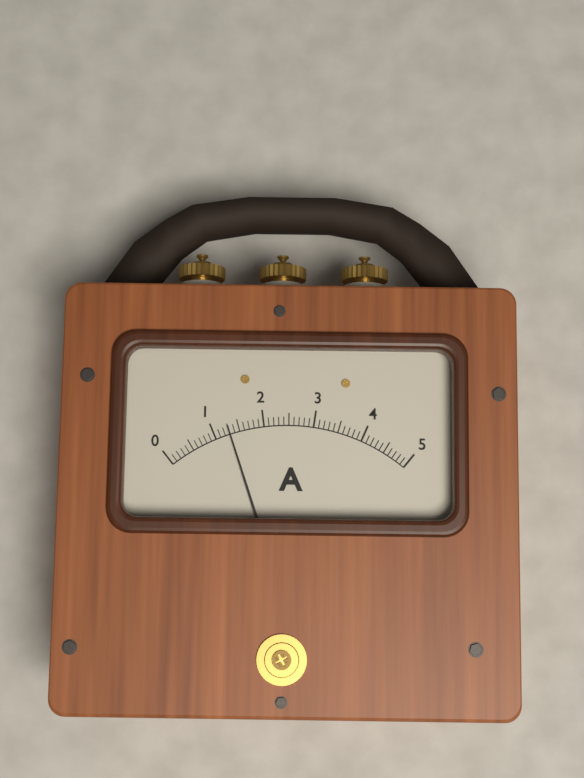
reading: 1.3 A
